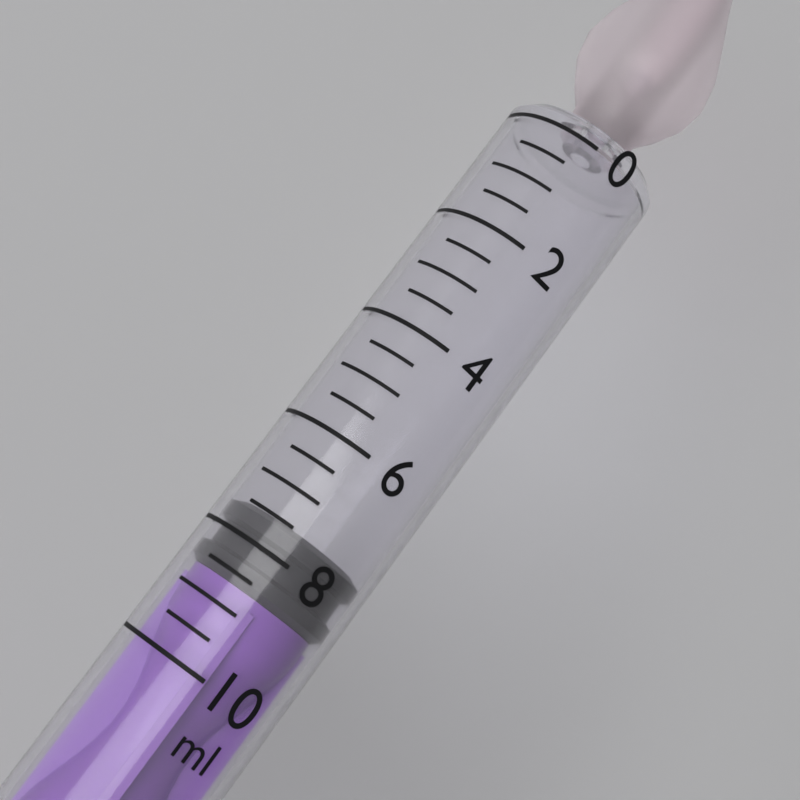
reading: 7.5 ml
